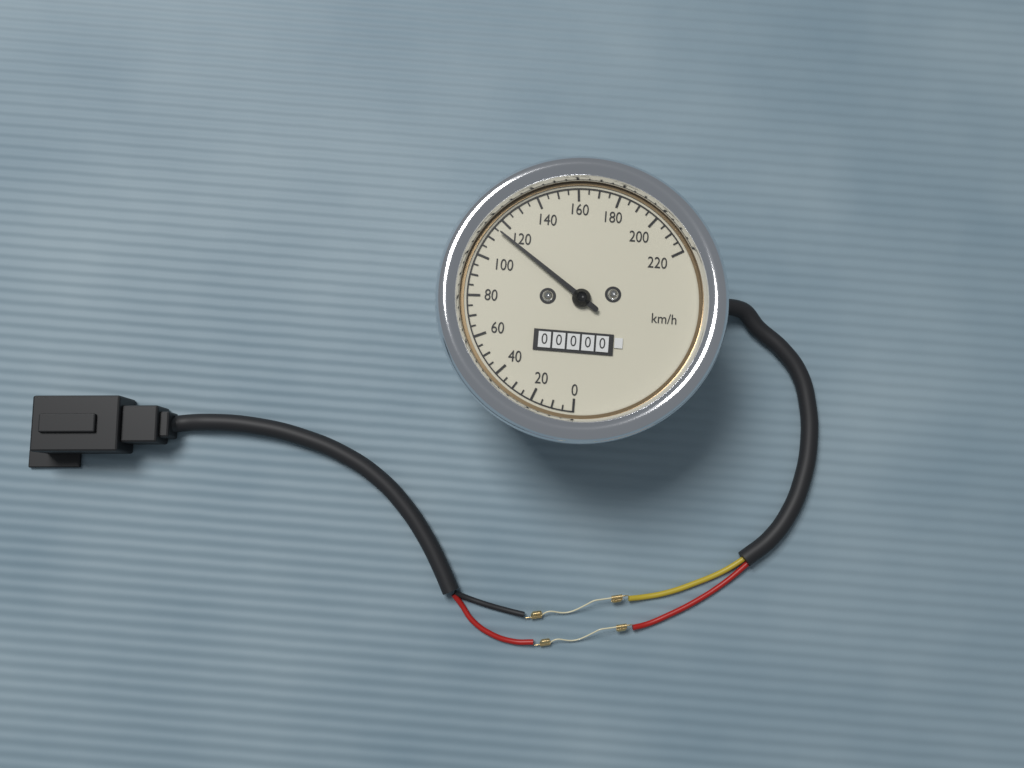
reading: 115 km/h
